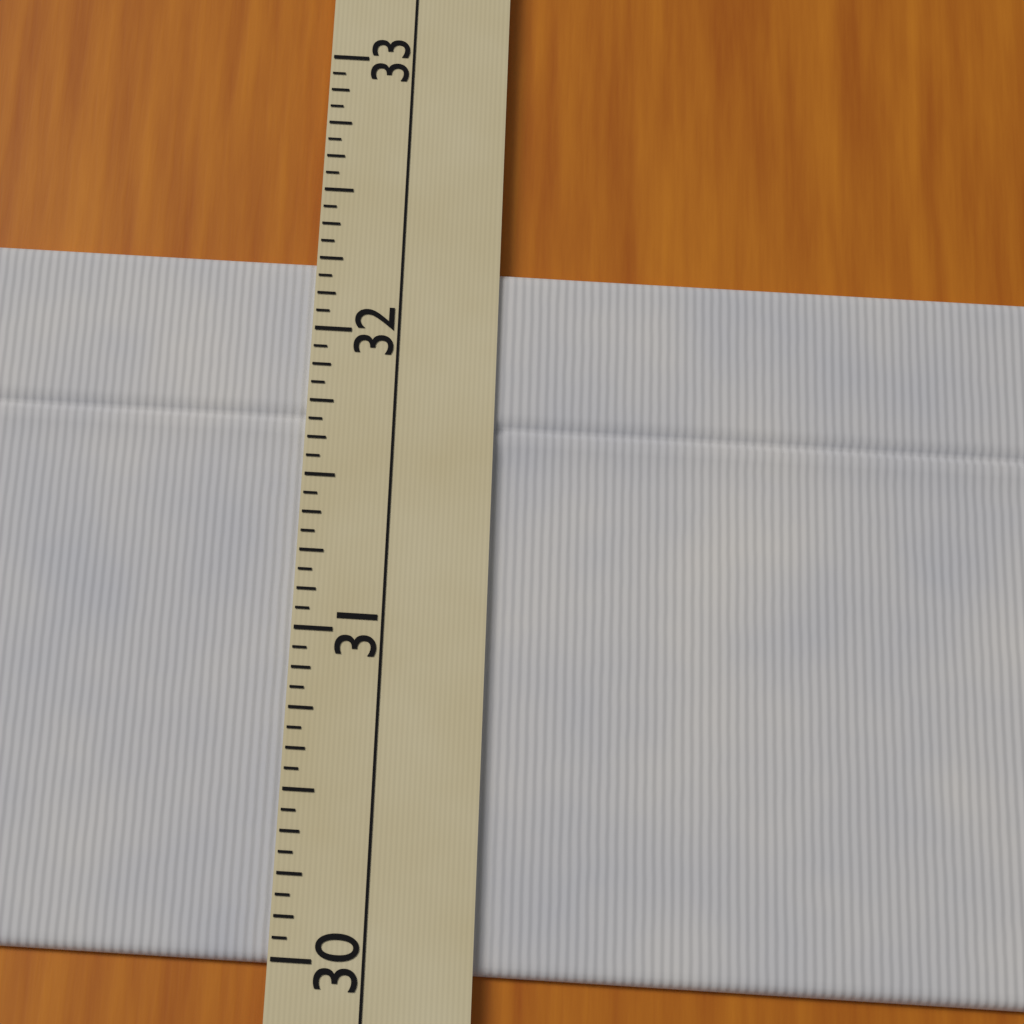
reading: 32.2500 (no unit)
